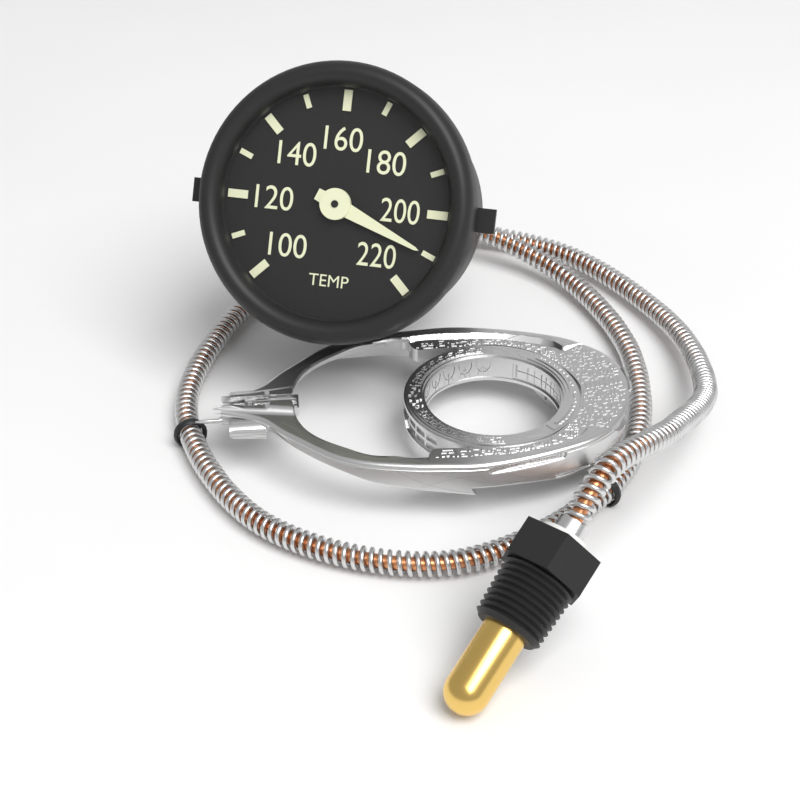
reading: 210 (no unit)
